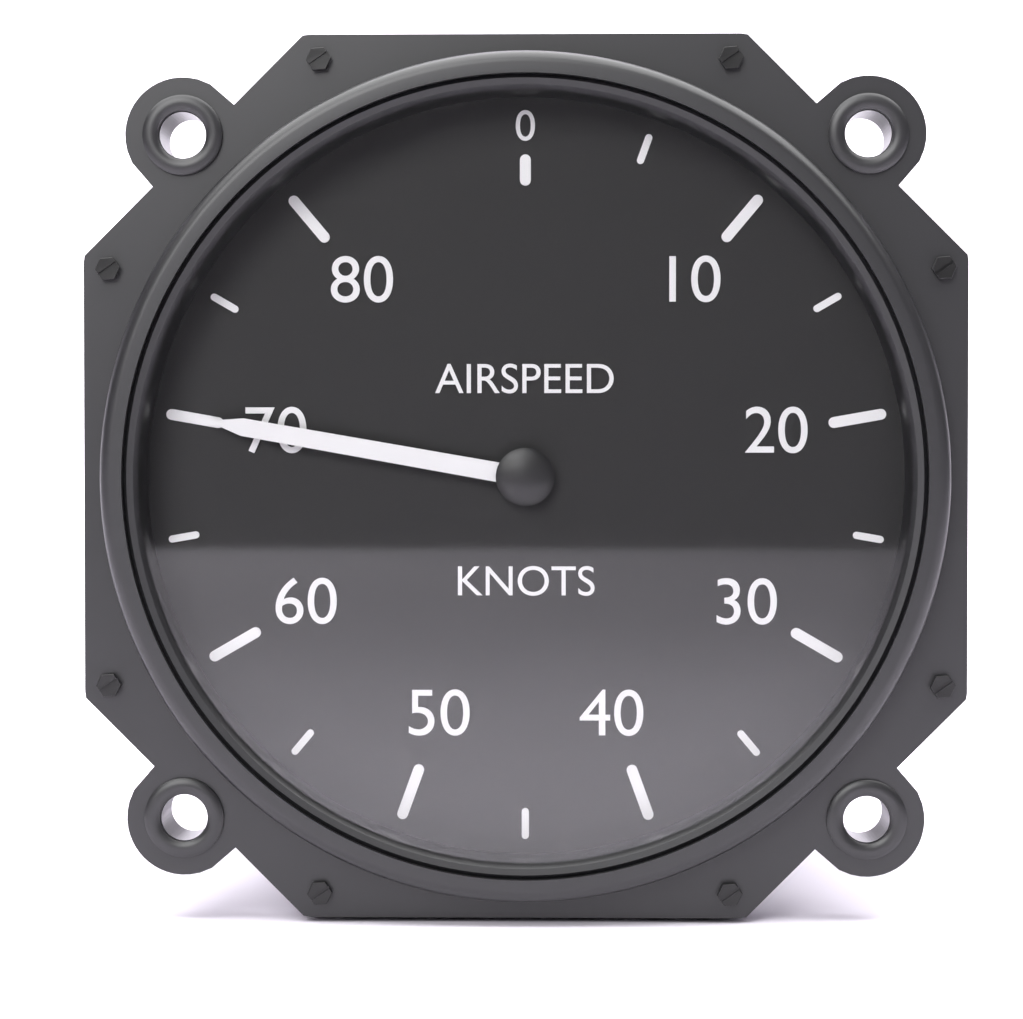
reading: 70 knots
